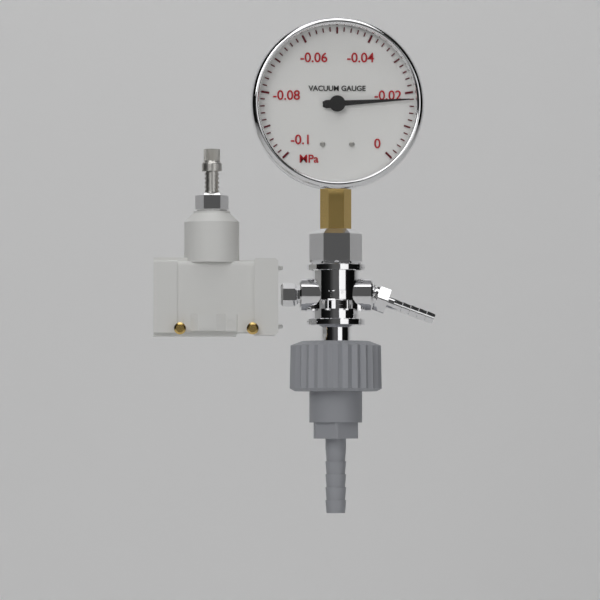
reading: -0.018 MPa
